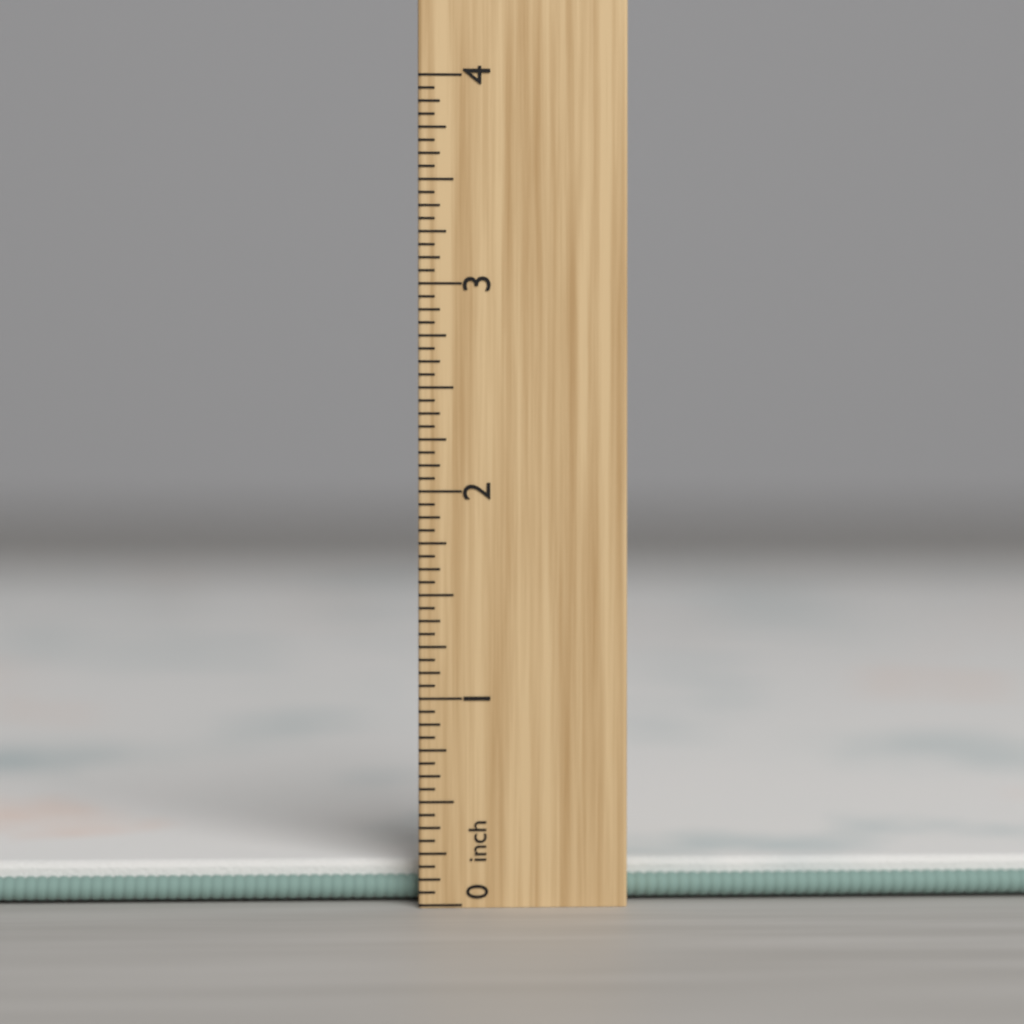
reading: 0.1875 inch
